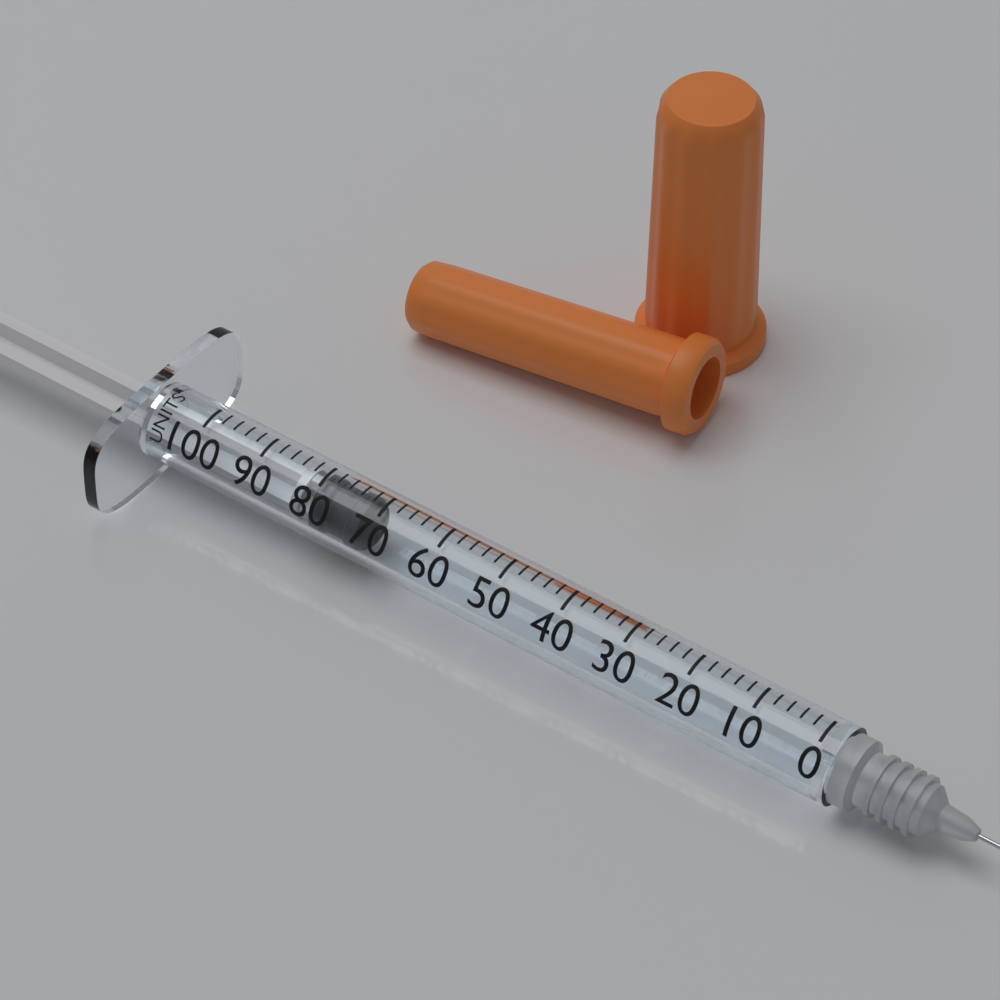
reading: 72 units
